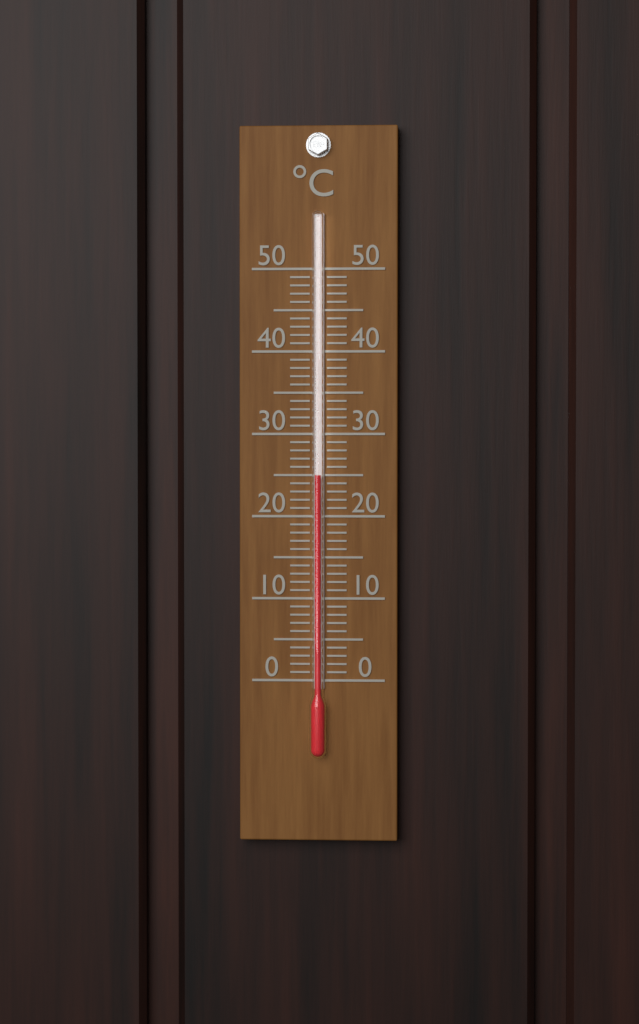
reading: 25 °C
